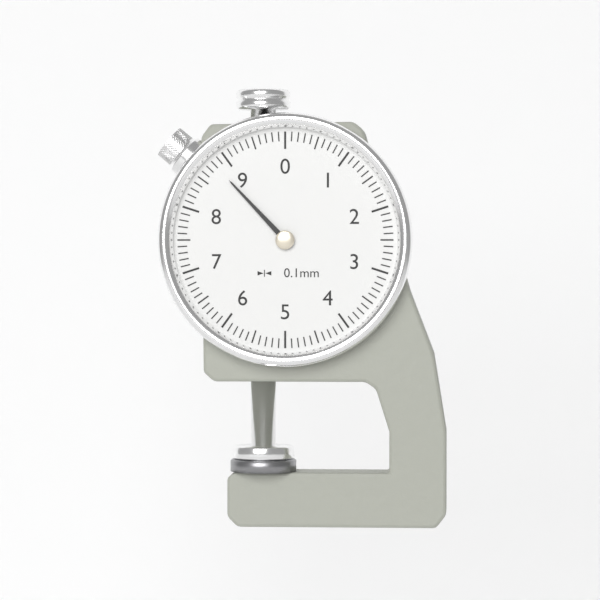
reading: 8.8 mm
